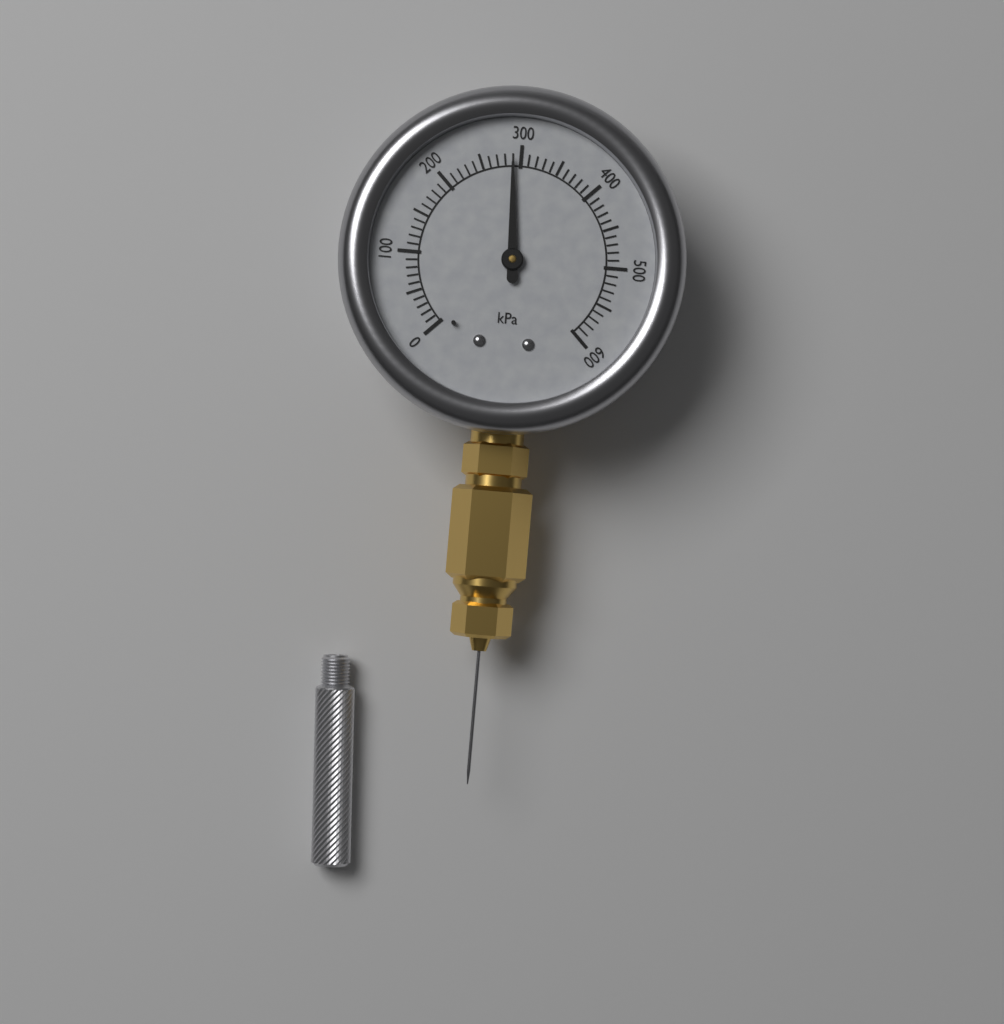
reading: 290 kPa
